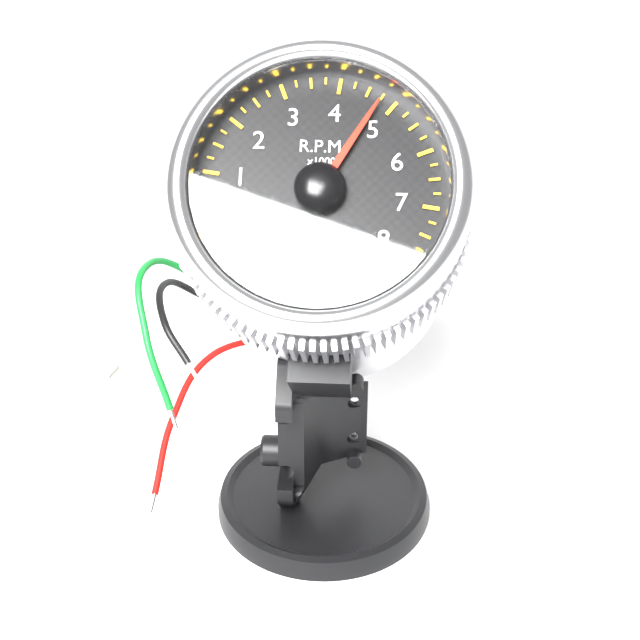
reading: 4.75 x1000 RPM
